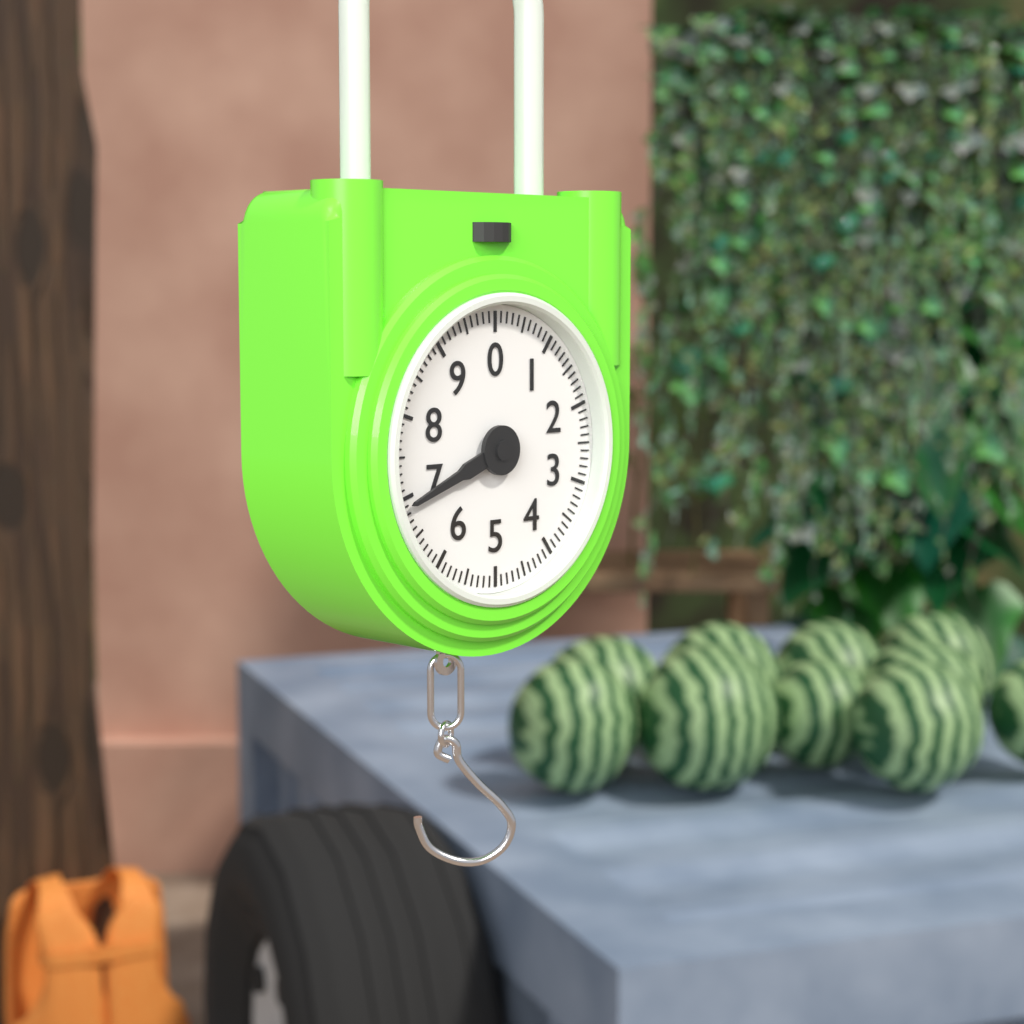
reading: 6.9 (no unit)
